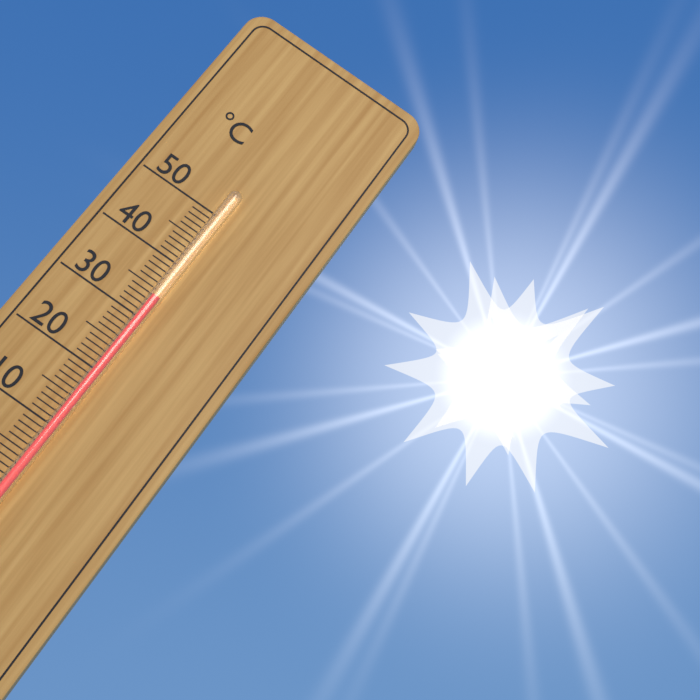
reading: 34 °C
